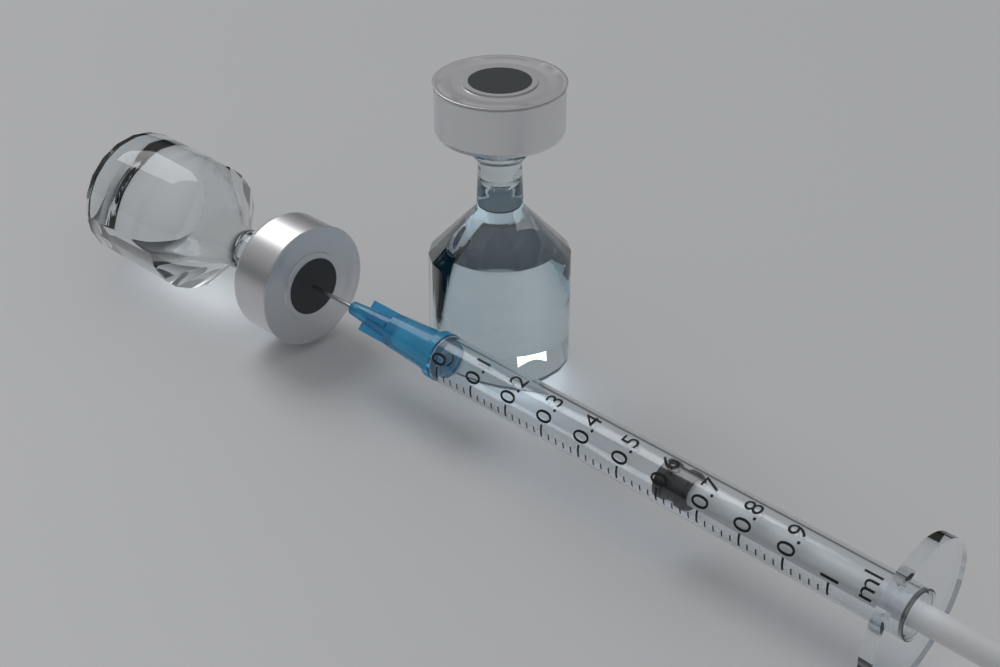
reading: 0.58 ml
